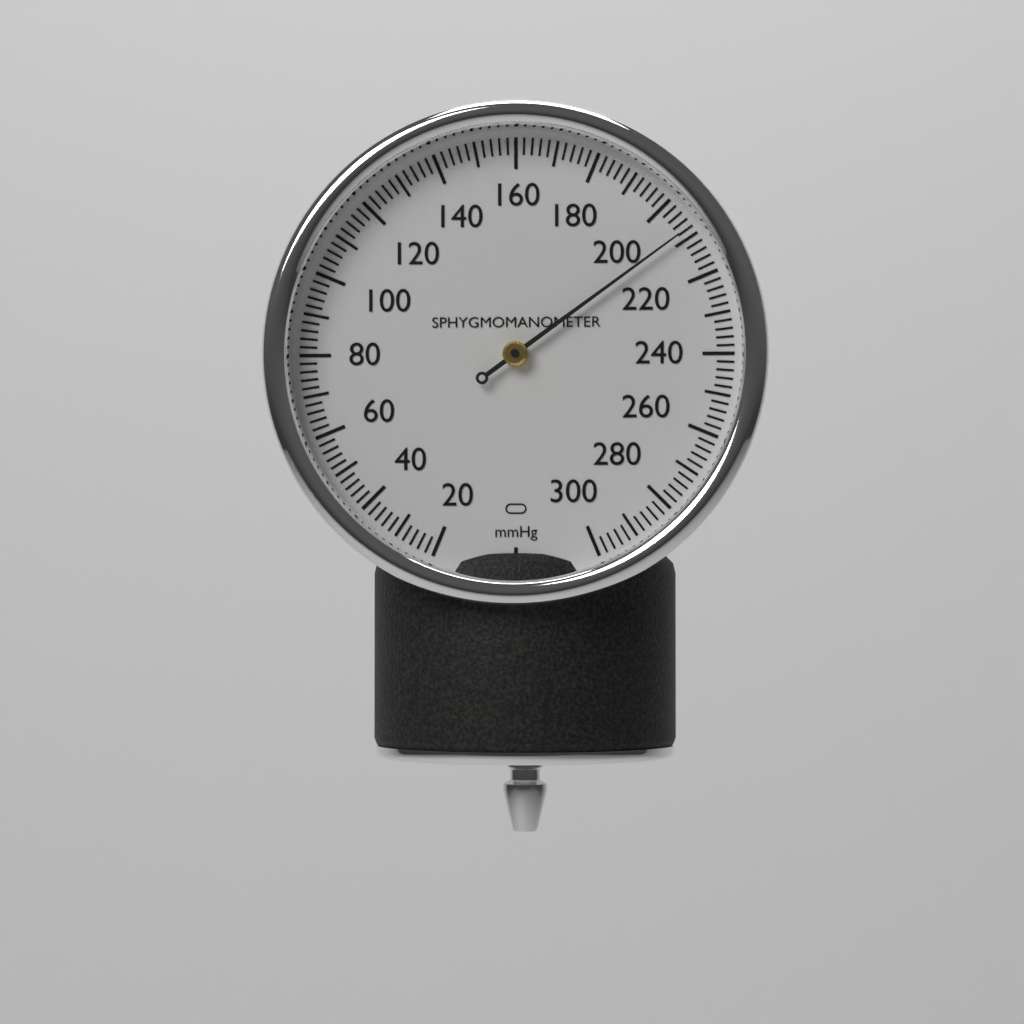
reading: 208 mmHg
